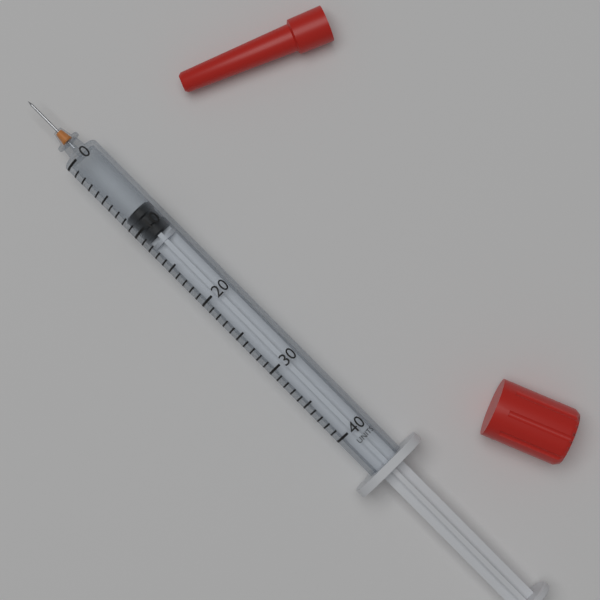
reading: 8 units
